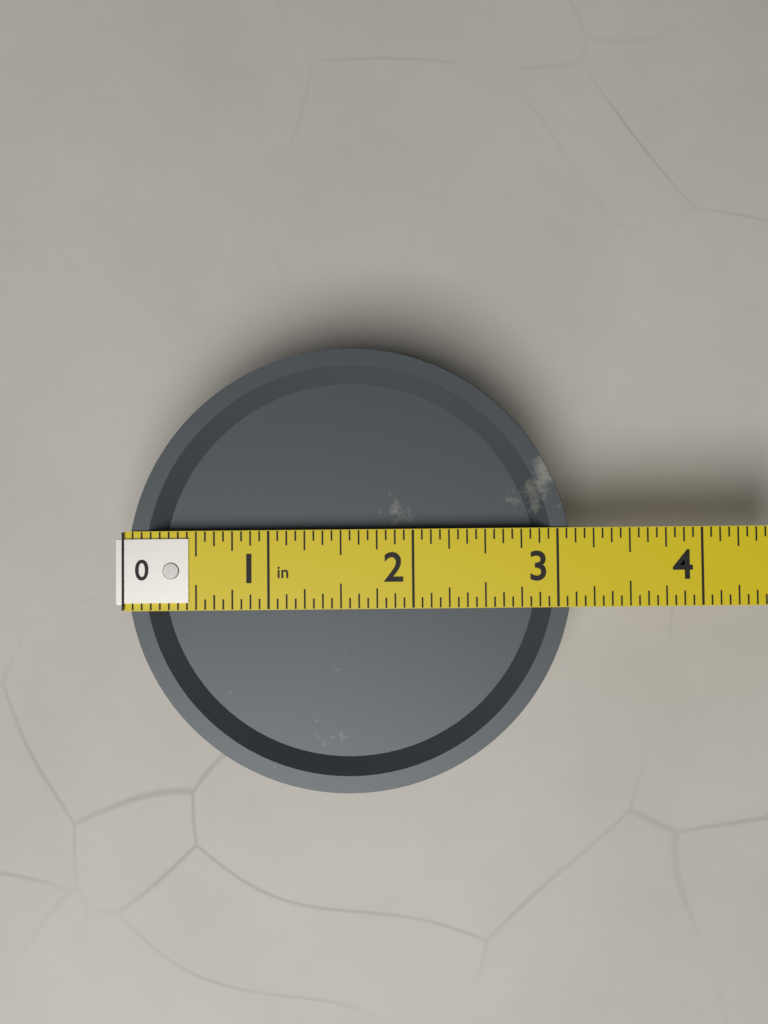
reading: 3.1250 in
